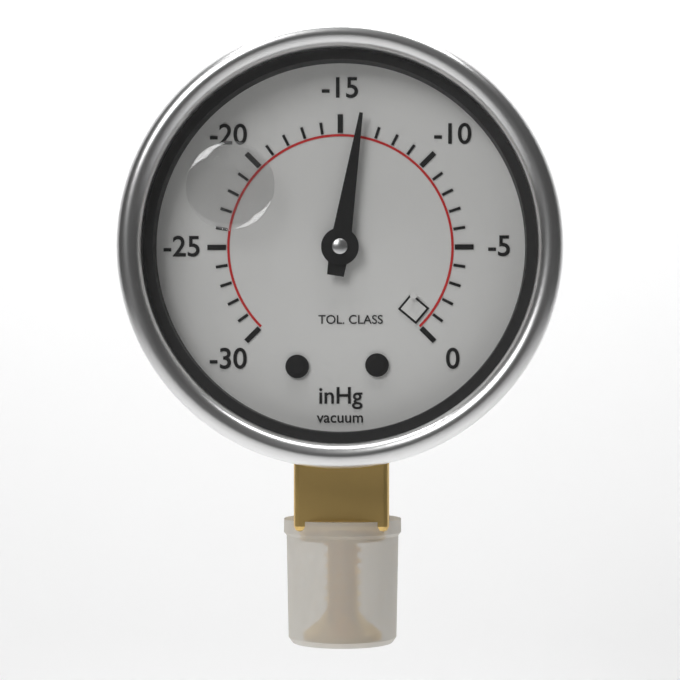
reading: -14 inHg
